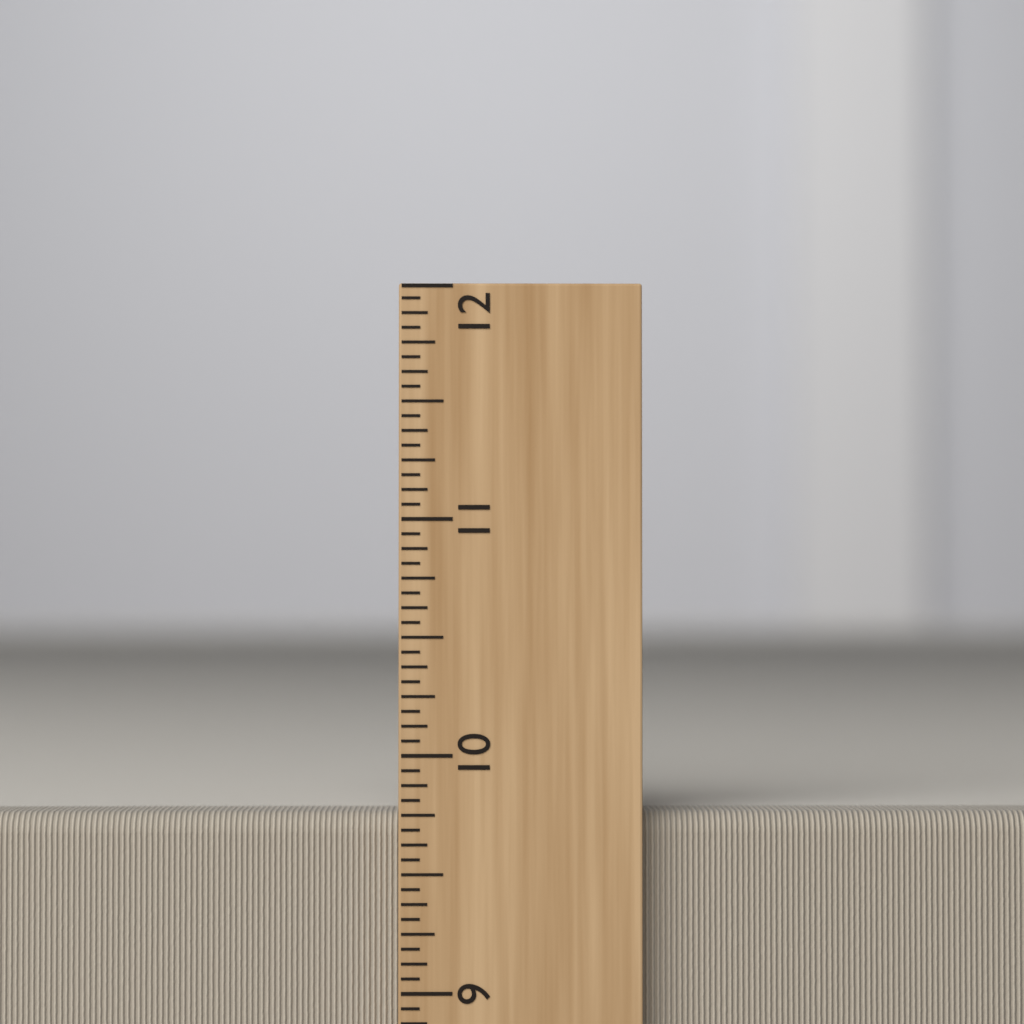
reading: 9.7500 inch
